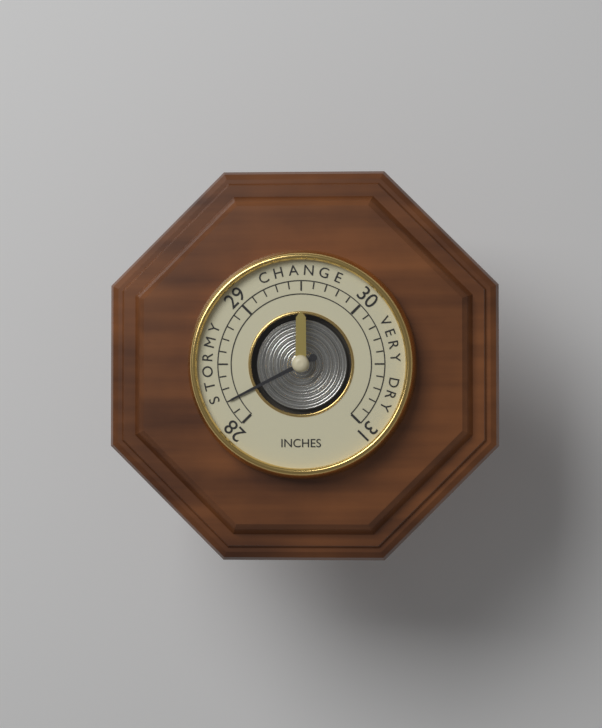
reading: 28.2 inches
